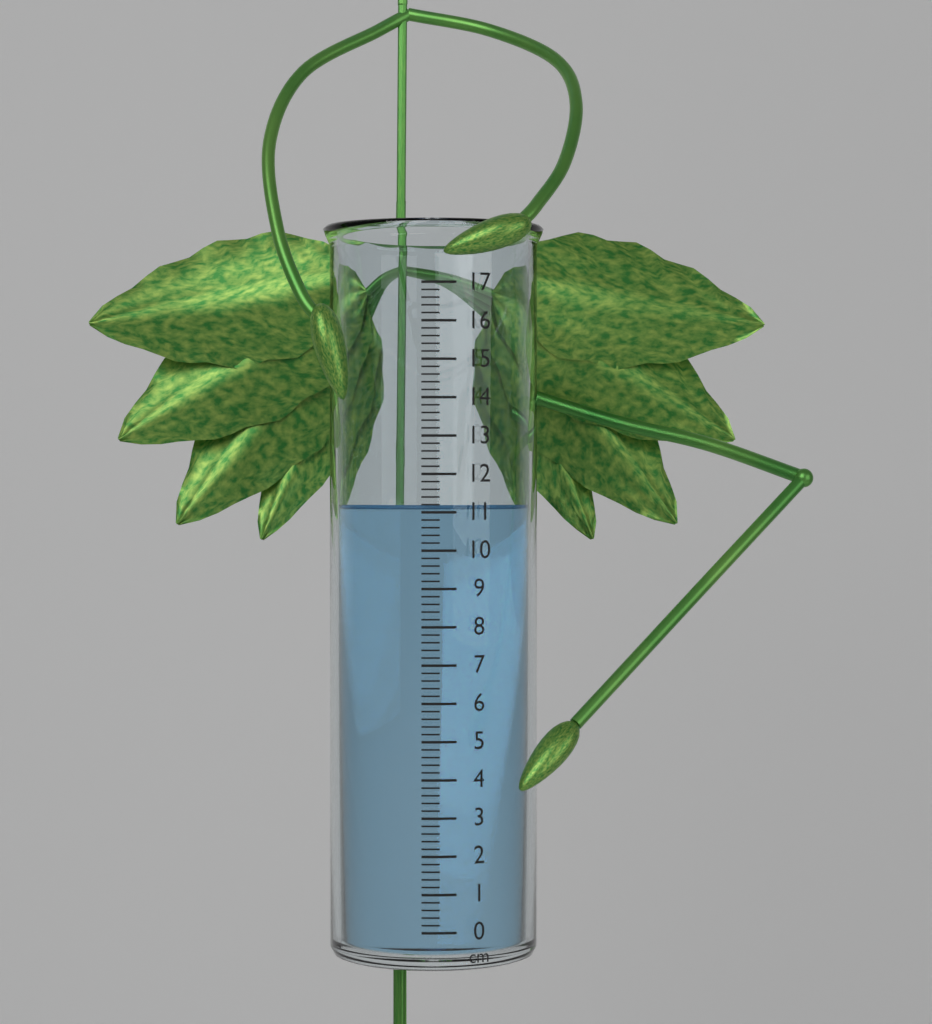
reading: 11.2 cm
